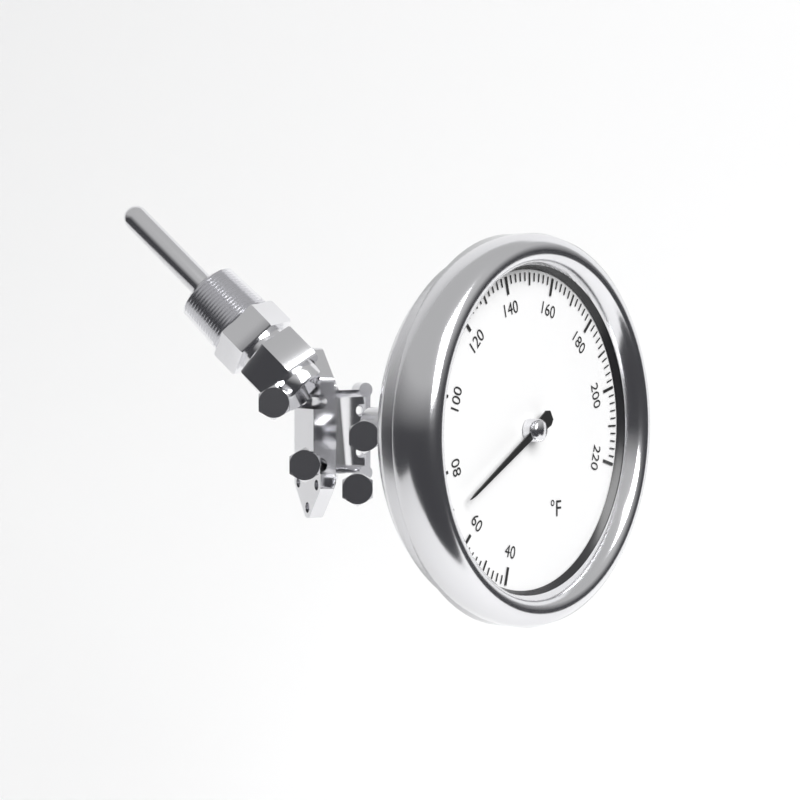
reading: 70 °F
